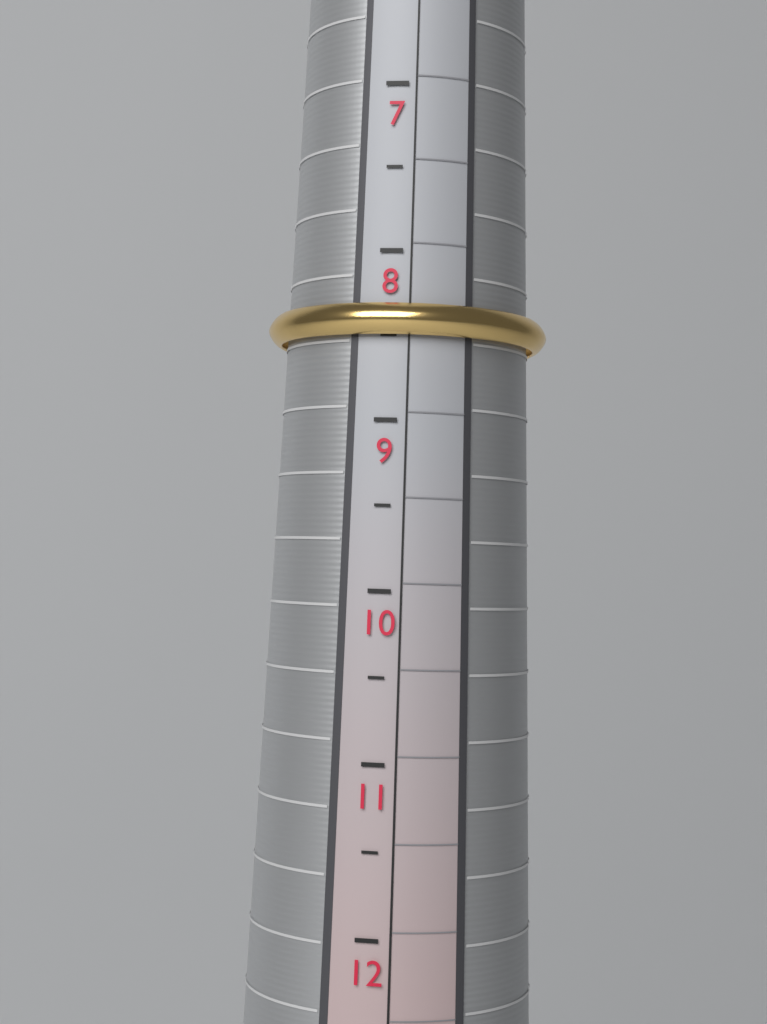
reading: 8.5 (no unit)
